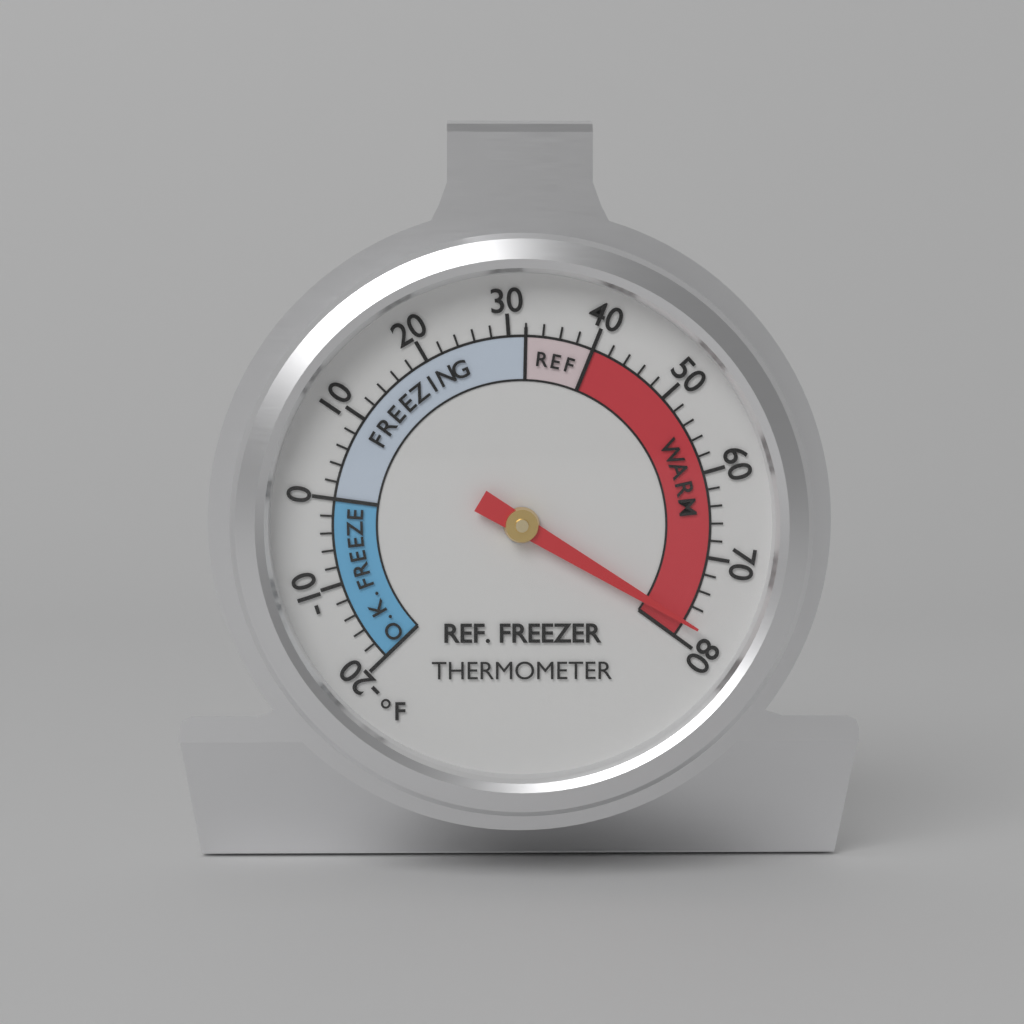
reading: 78 °F
